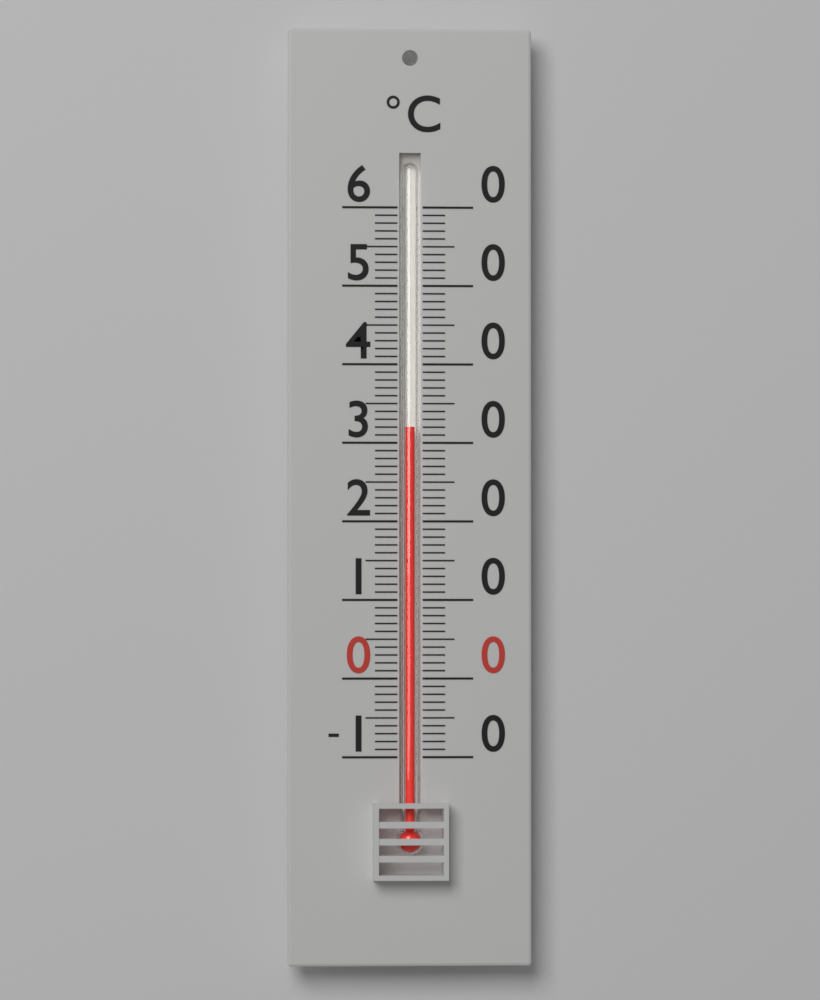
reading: 32 °C
